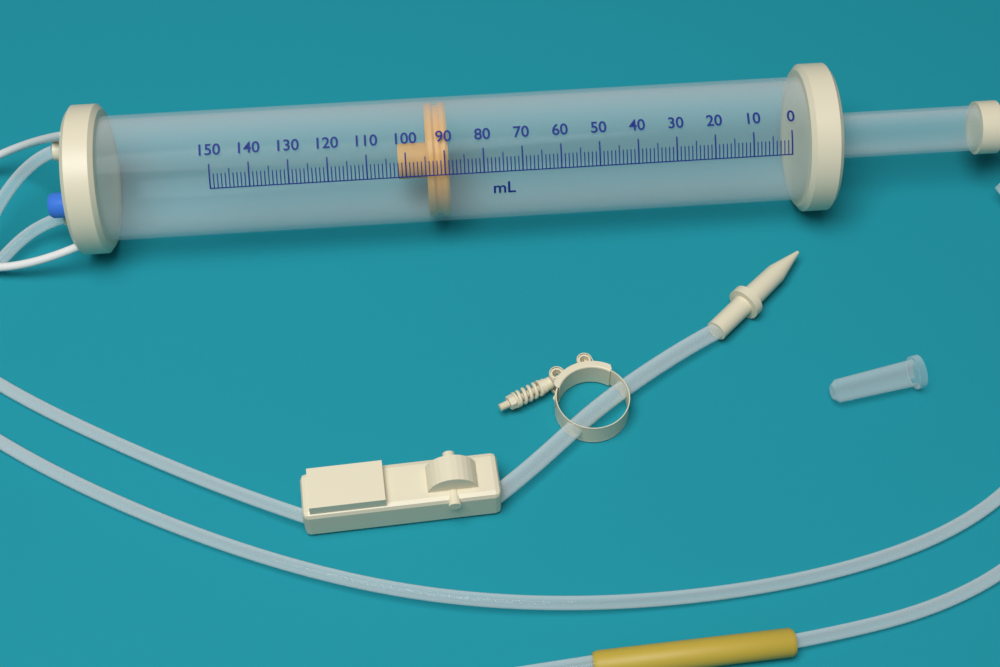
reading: 89 ml
